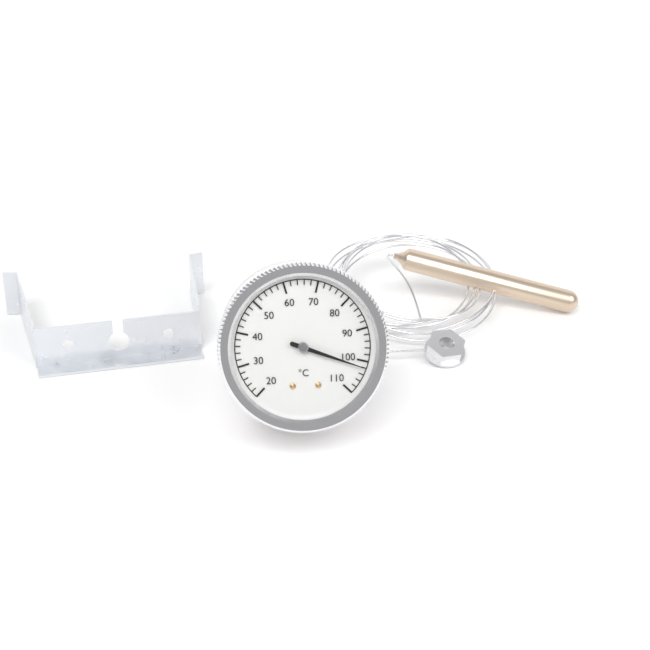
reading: 102 °C
